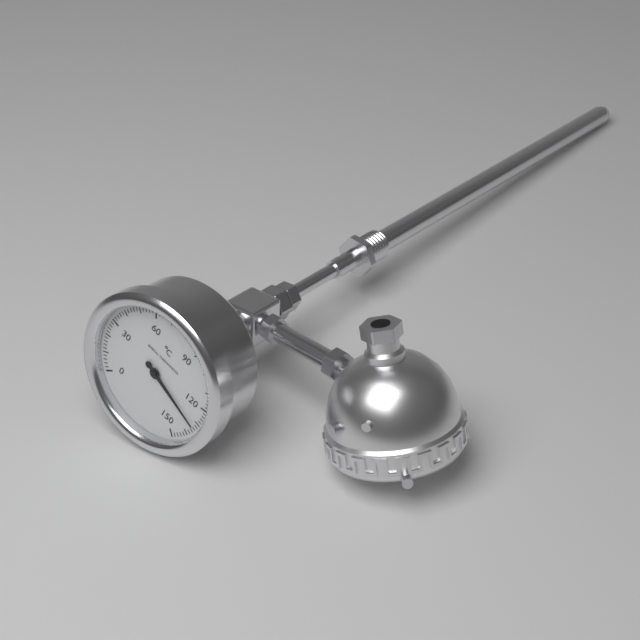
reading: 134 °C
